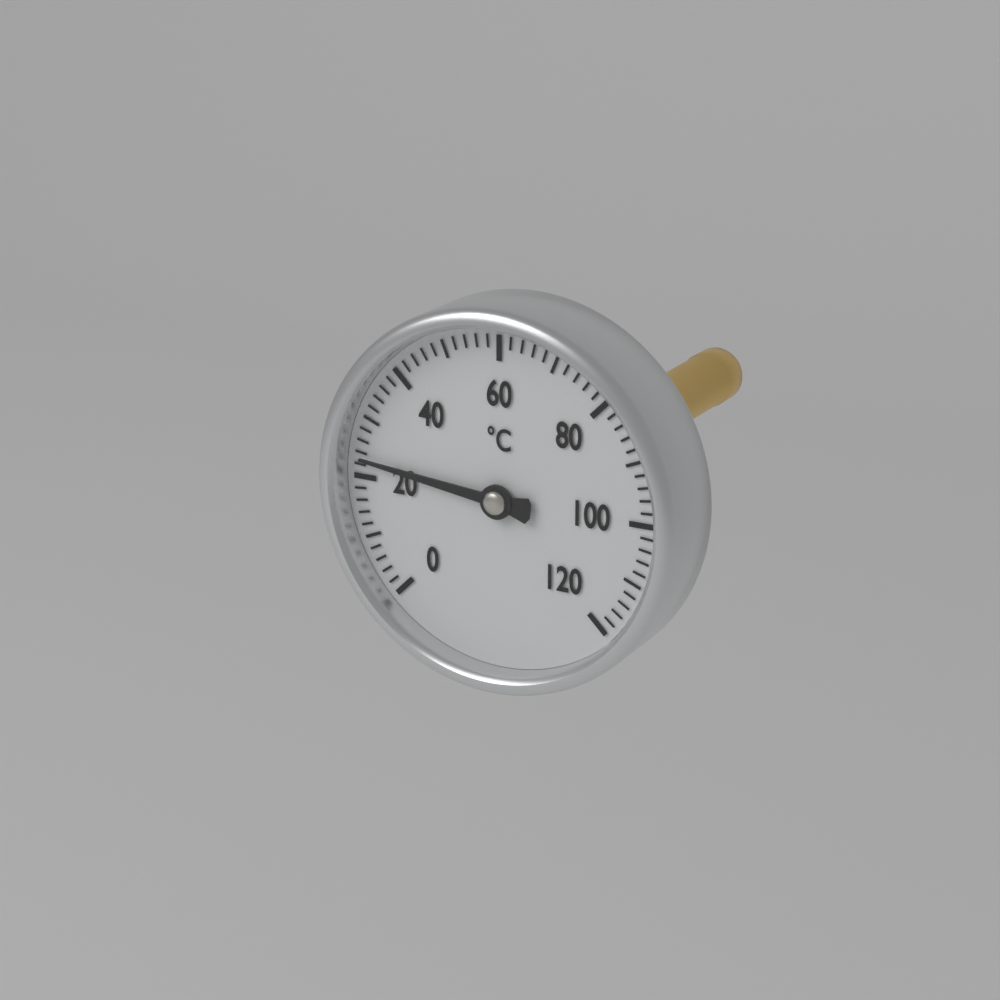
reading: 23 °C
